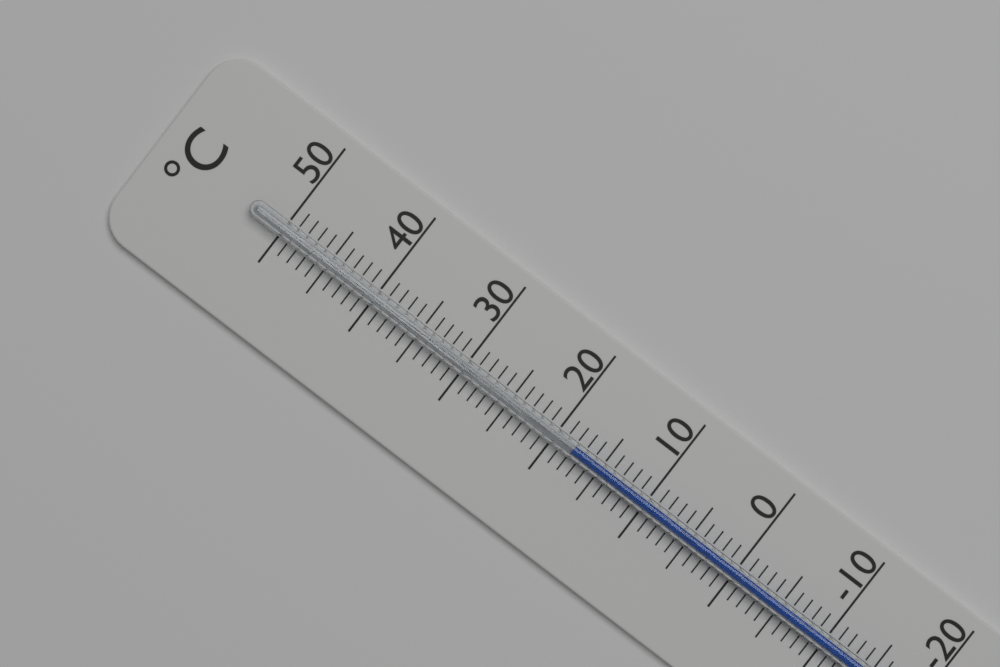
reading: 18 °C
